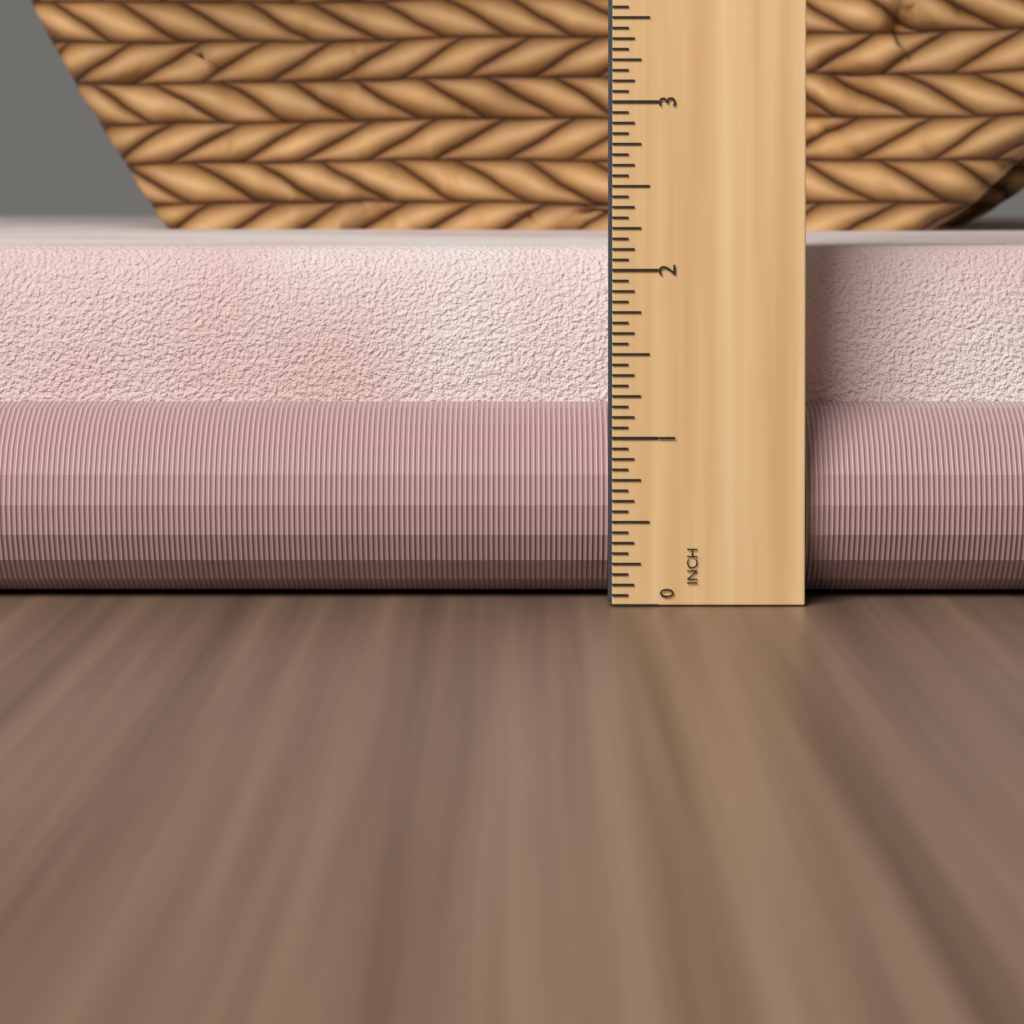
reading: 2.1250 in
